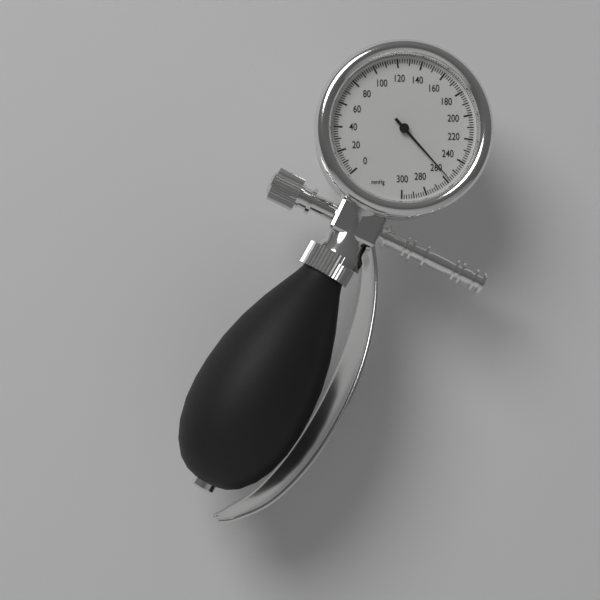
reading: 258 mmHg
